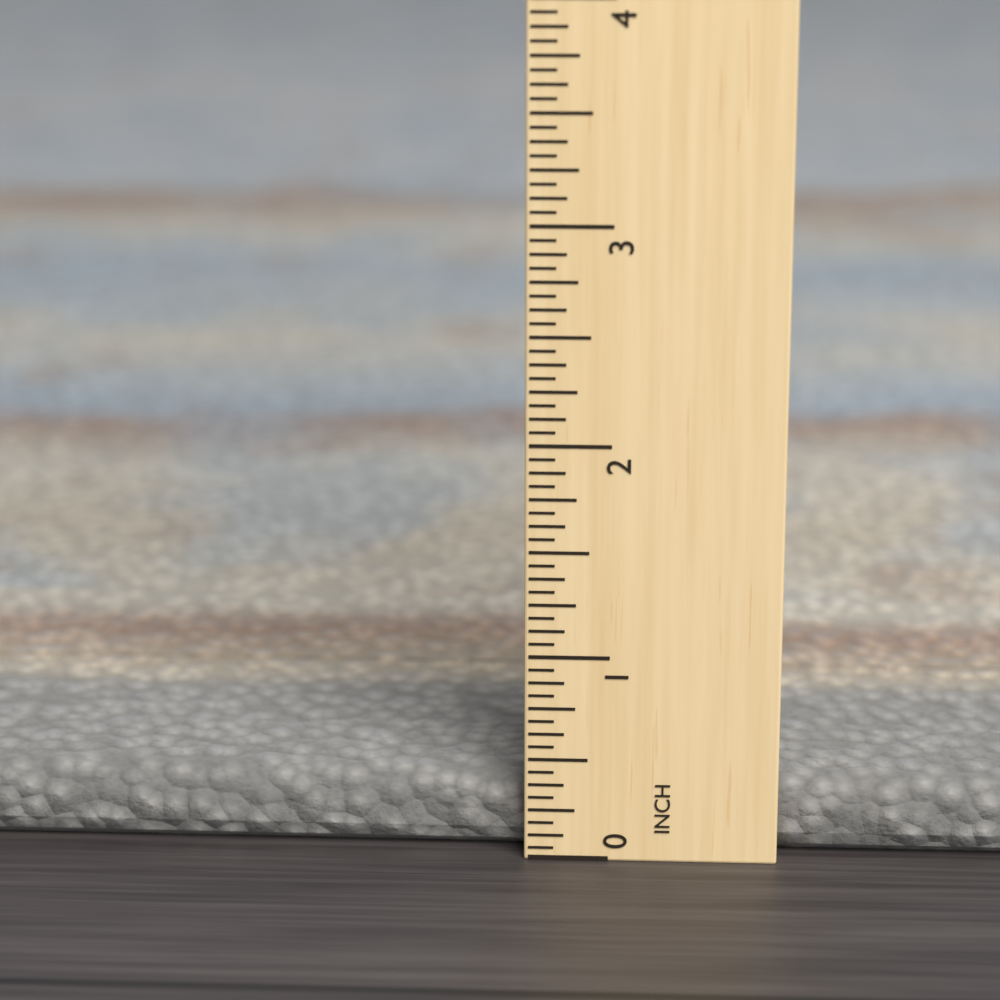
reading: 0.3750 in
